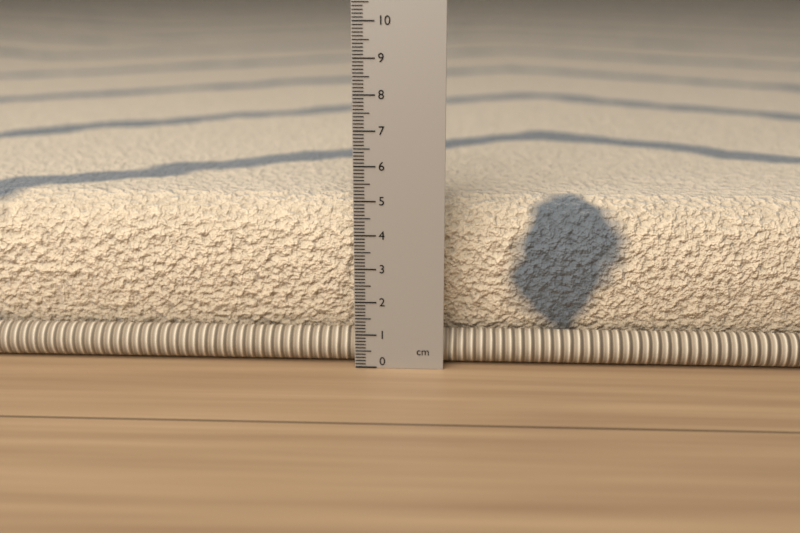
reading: 4.8 cm
